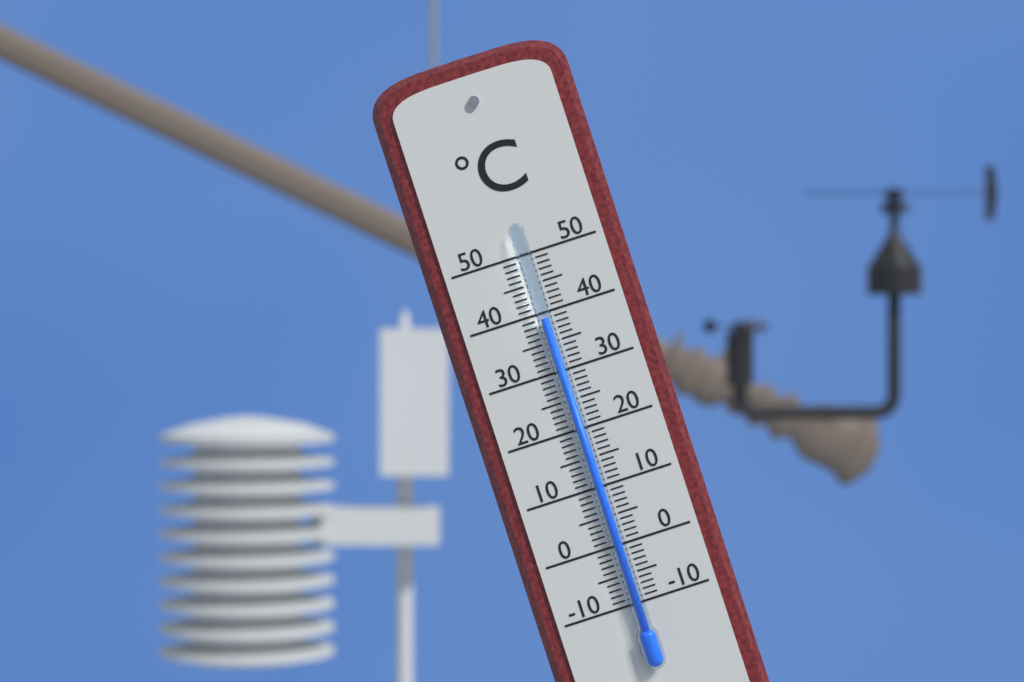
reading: 39 °C
